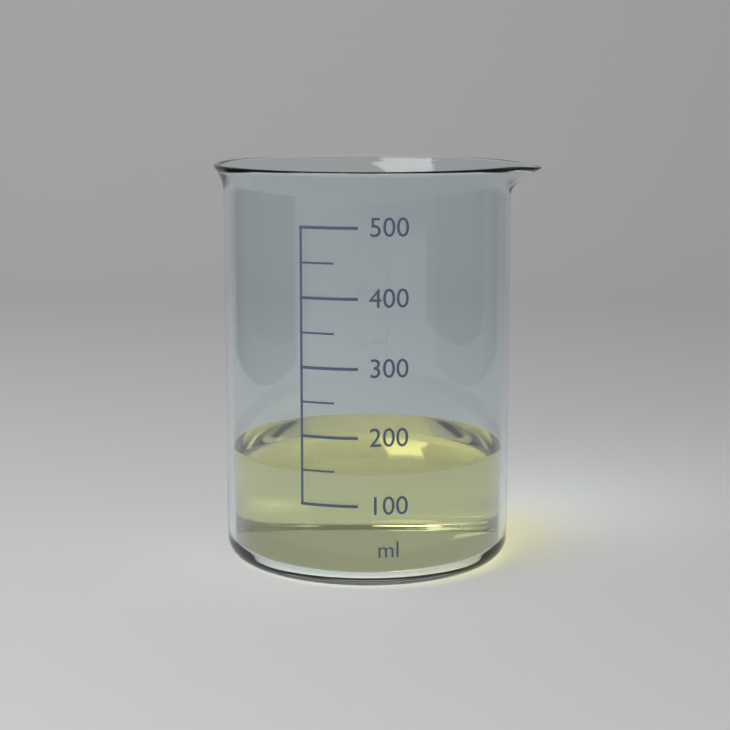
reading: 150 ml
